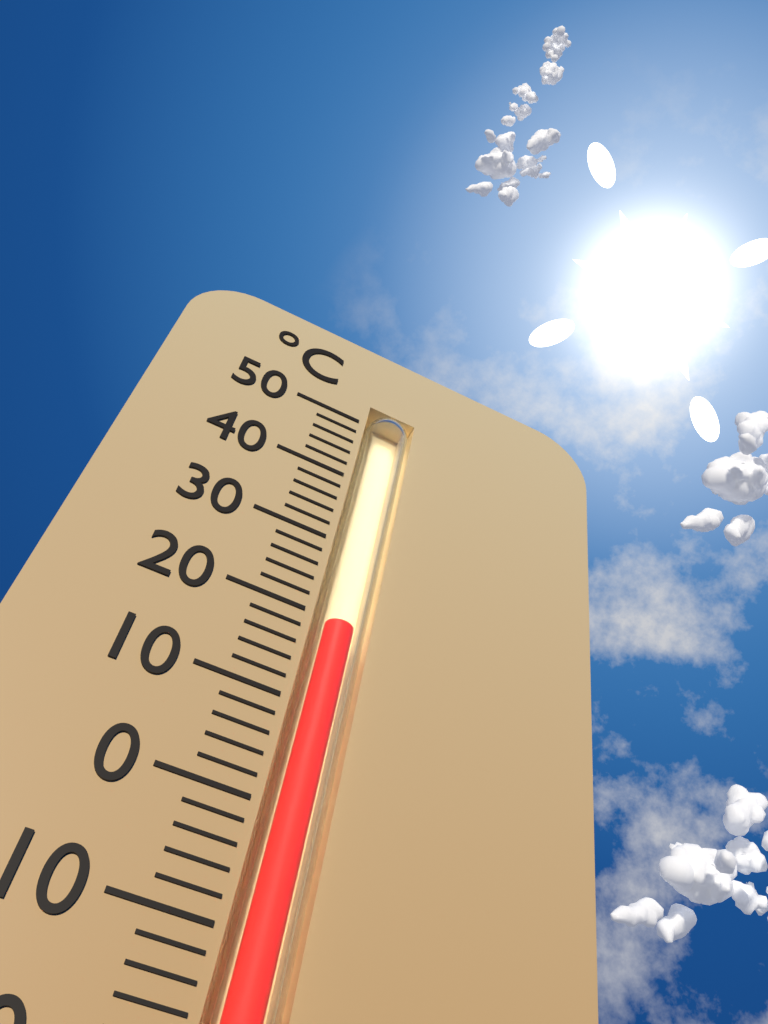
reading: 20 °C
